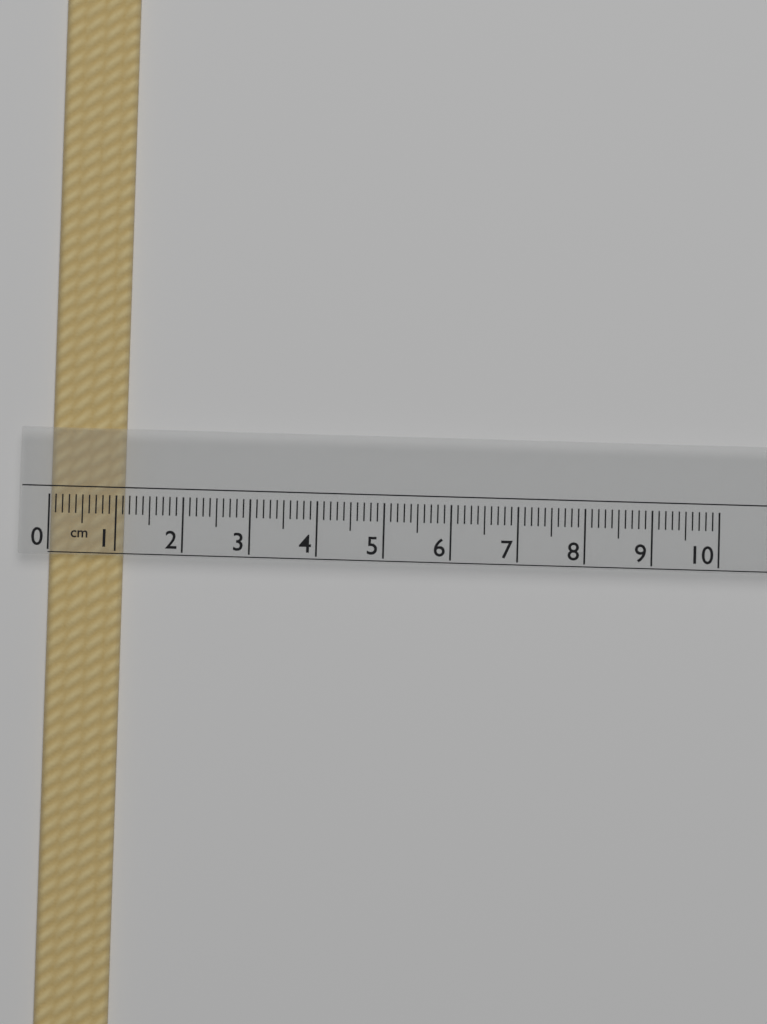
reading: 1.1 cm
